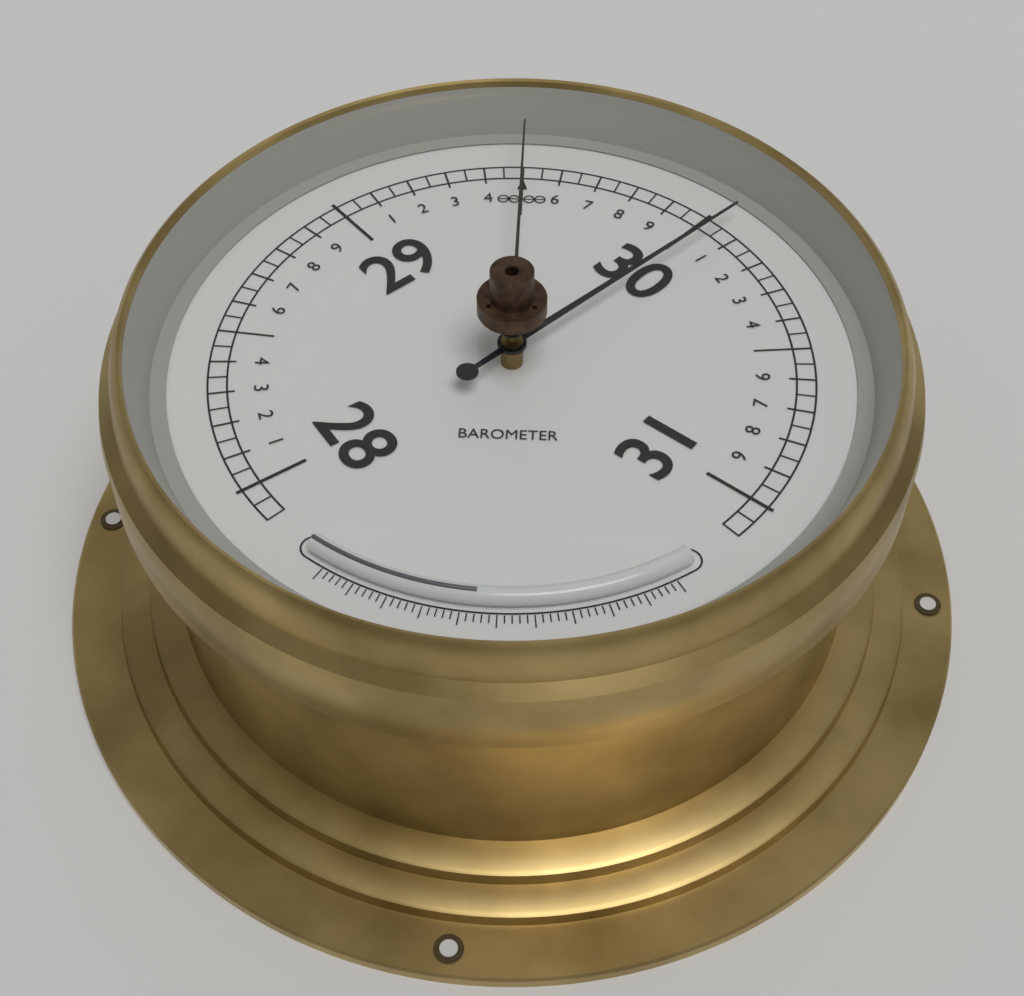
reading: 30.05 (no unit)
